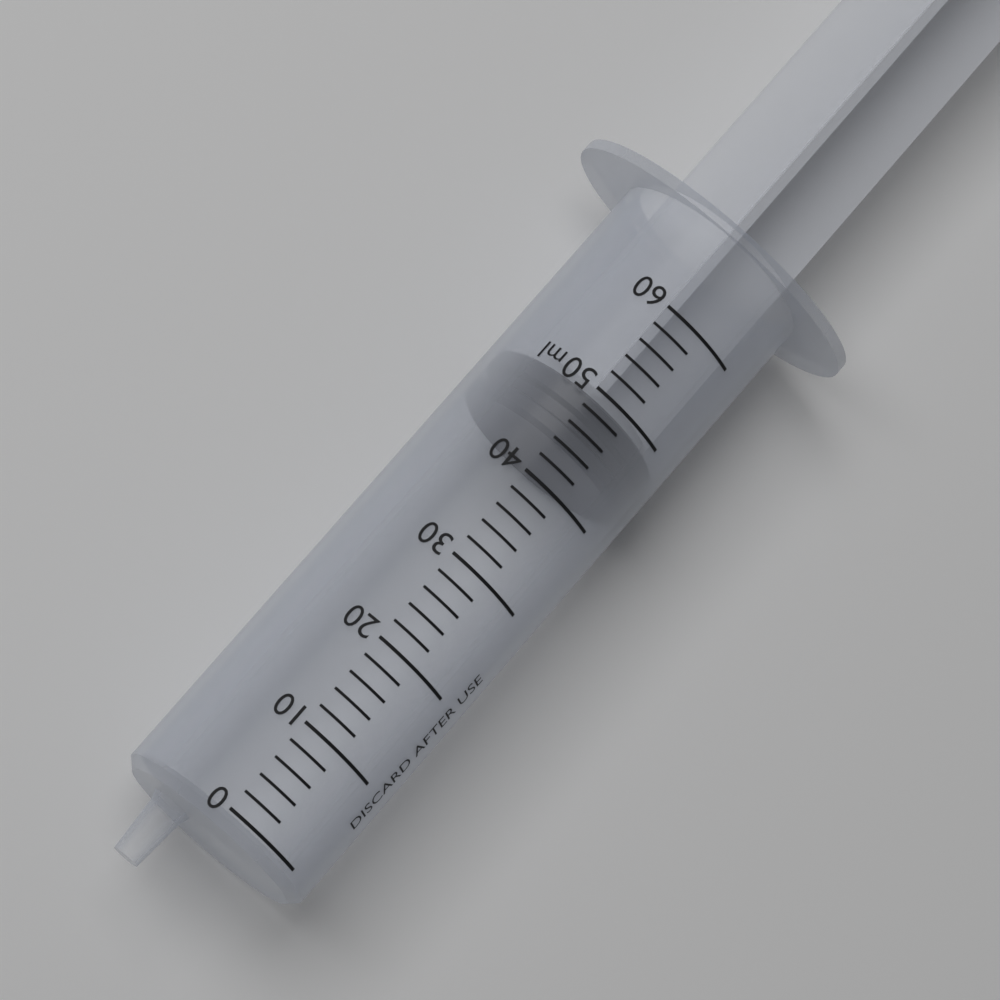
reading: 44 ml
